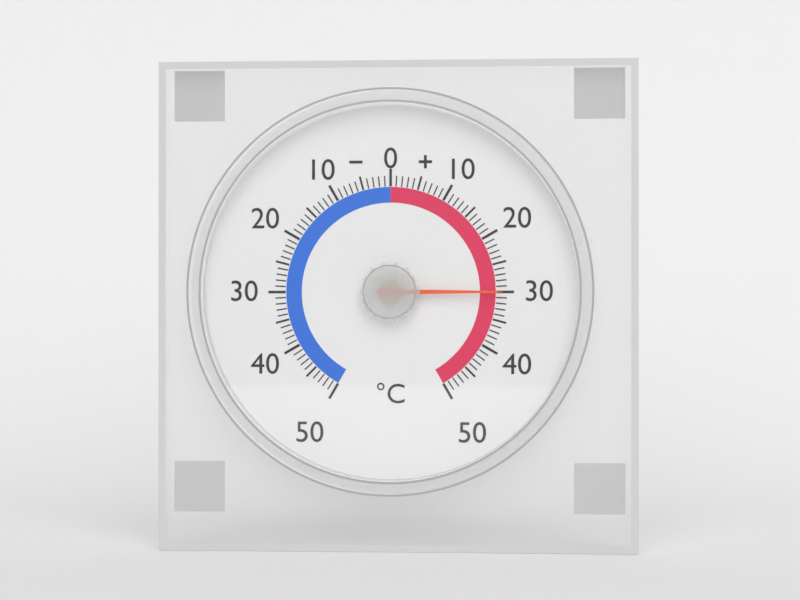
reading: 30 °C
